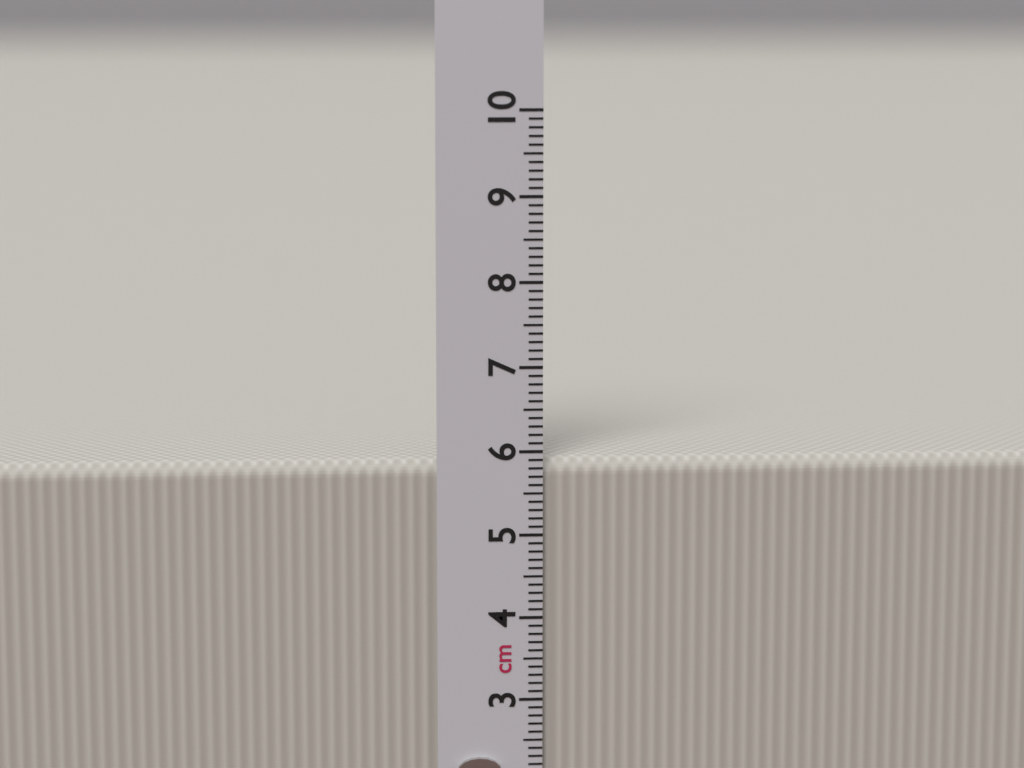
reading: 5.9 cm
